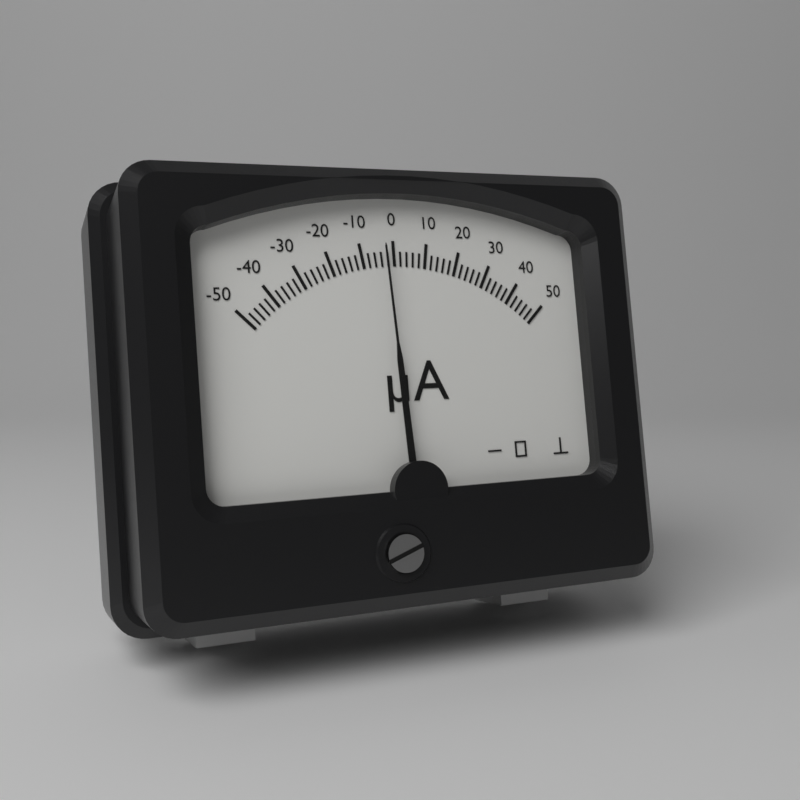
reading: -3 µA
